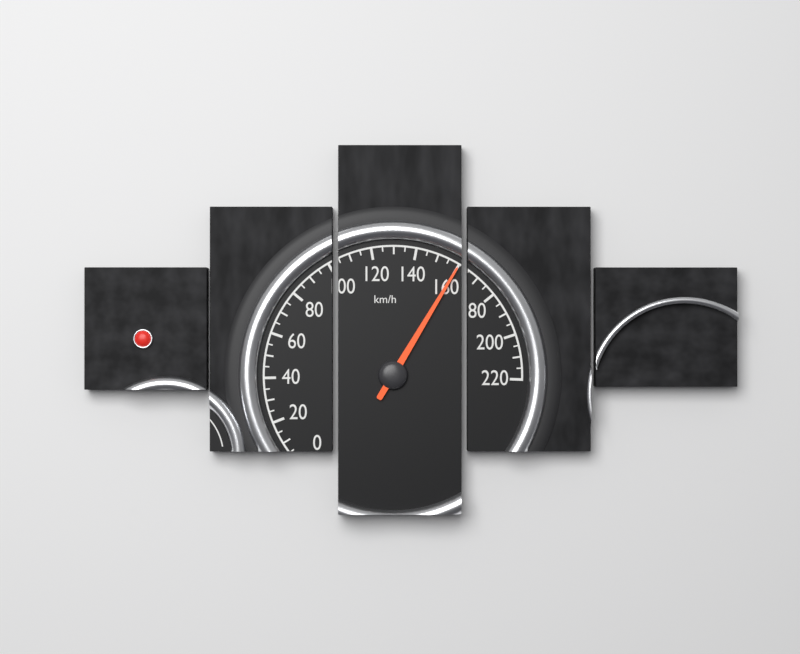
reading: 160 km/h
